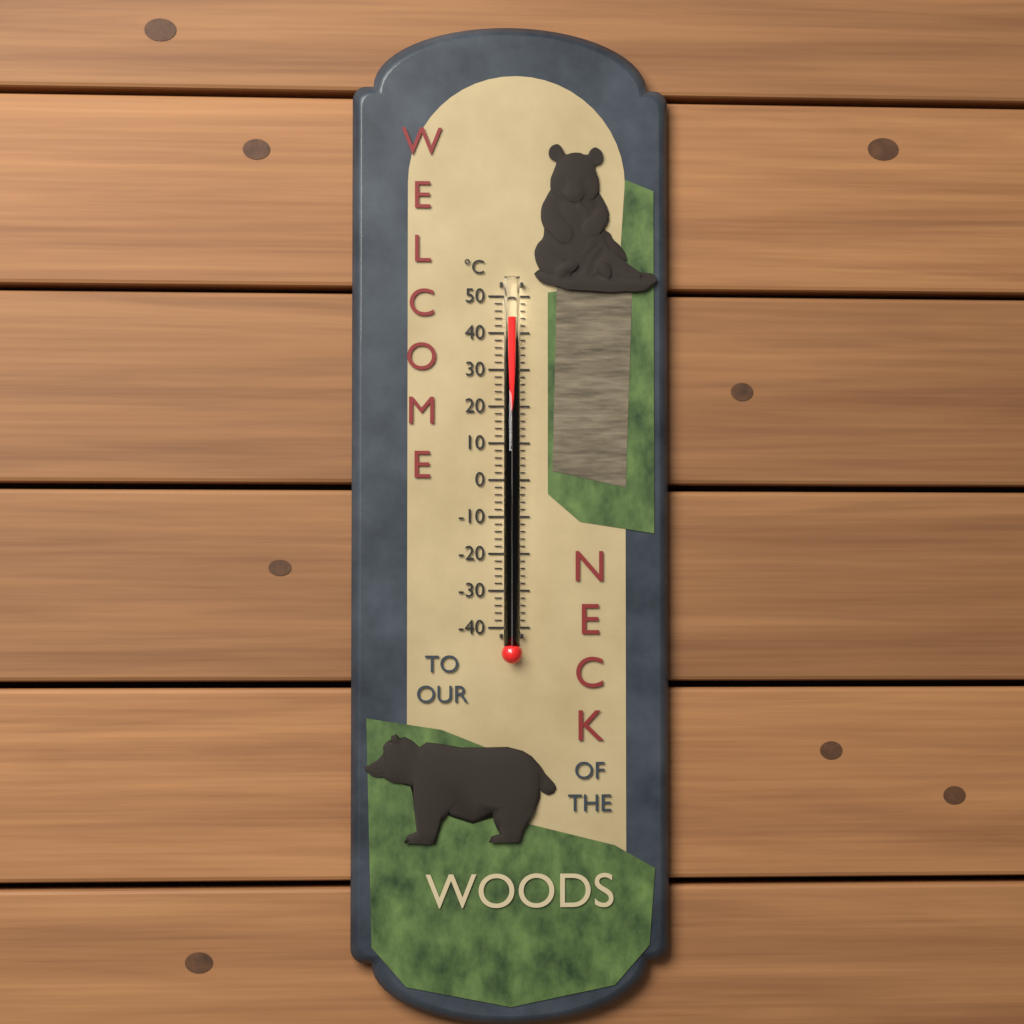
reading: 44 °C
